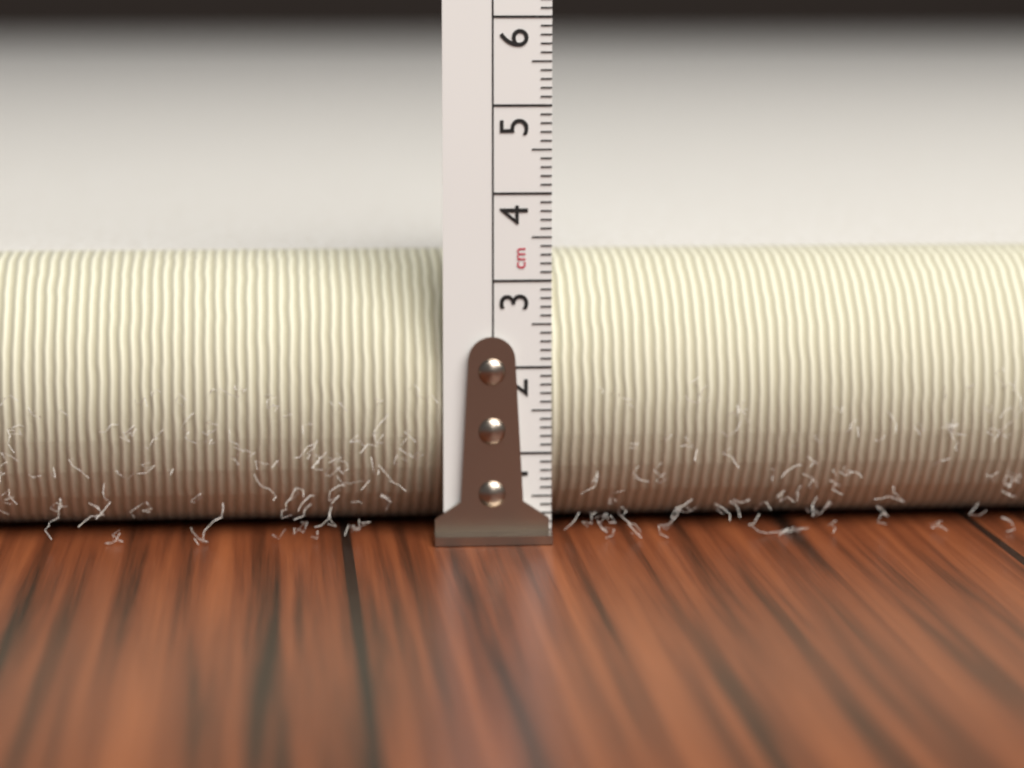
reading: 3.2 cm
